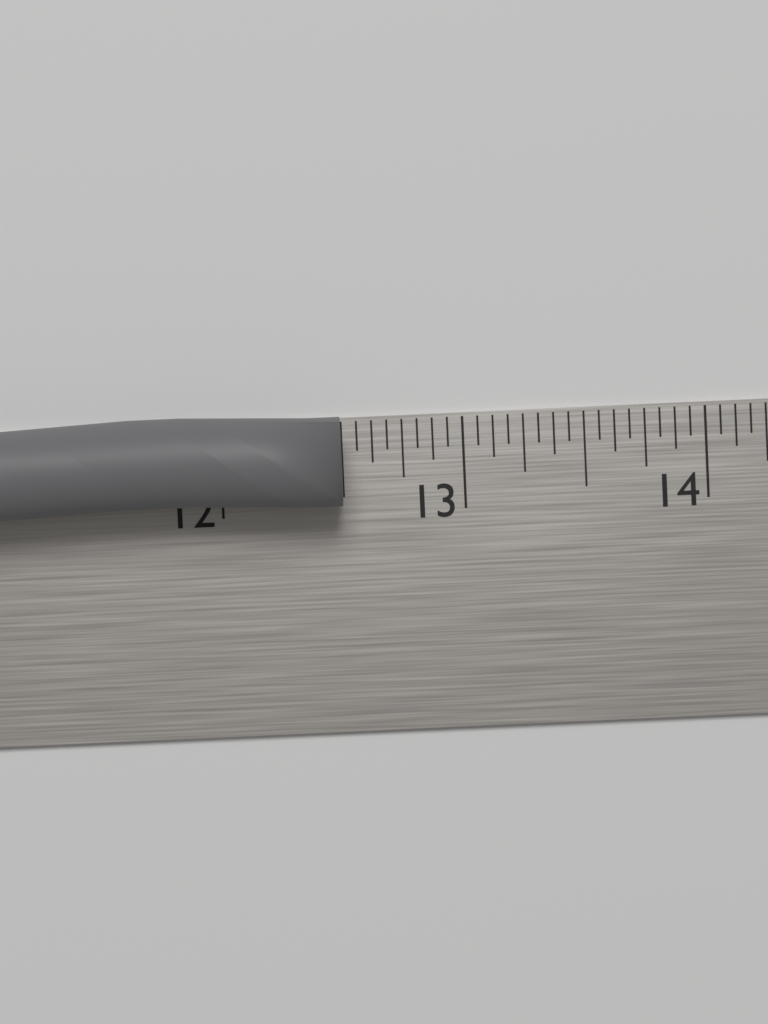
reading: 12.5000 in
